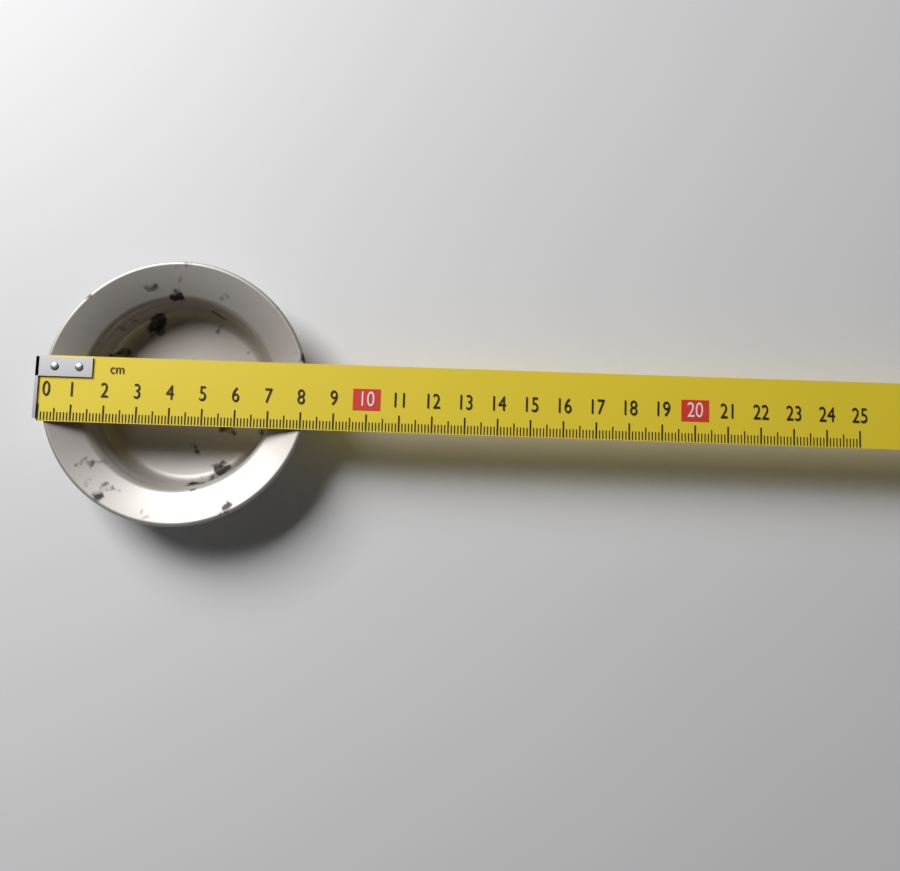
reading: 8.2 cm
